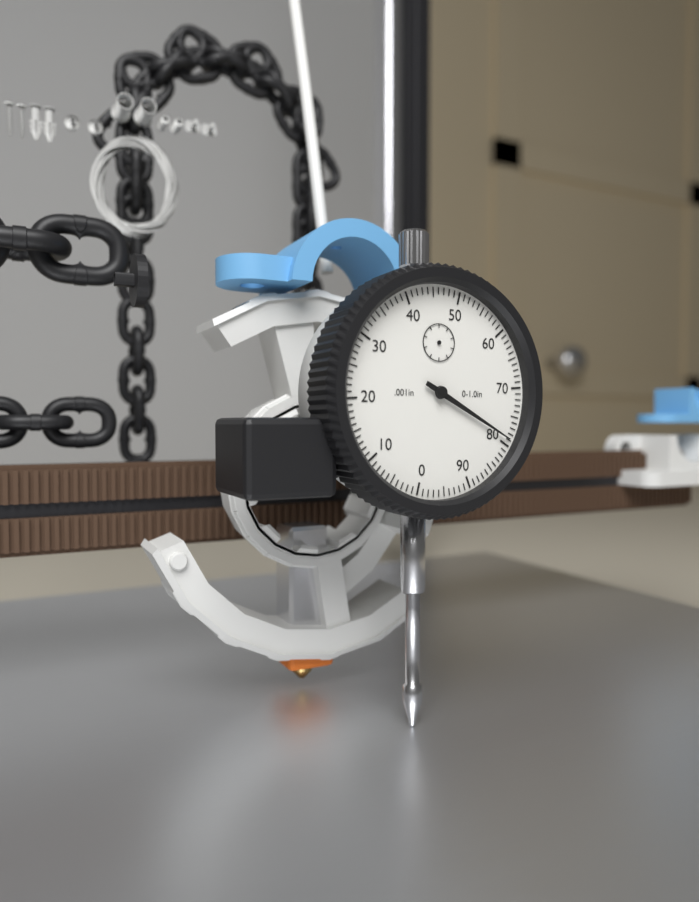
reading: 0.079 in
